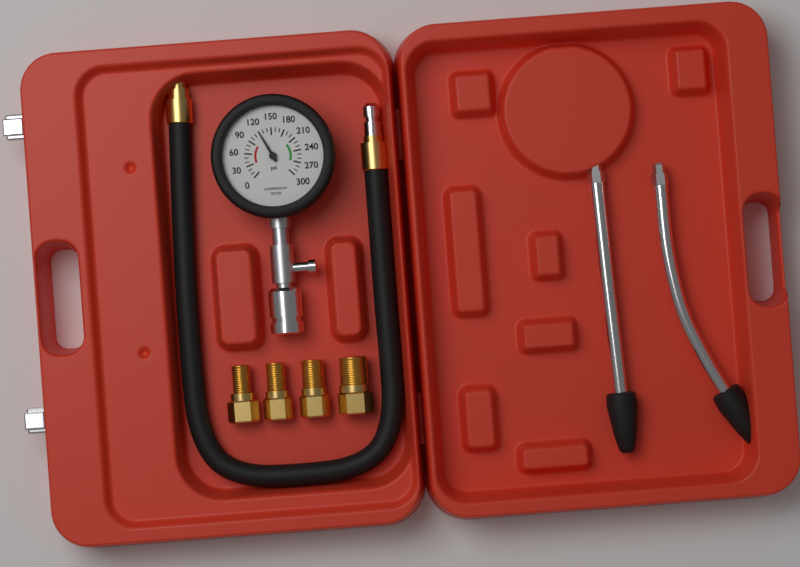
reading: 120 psi
